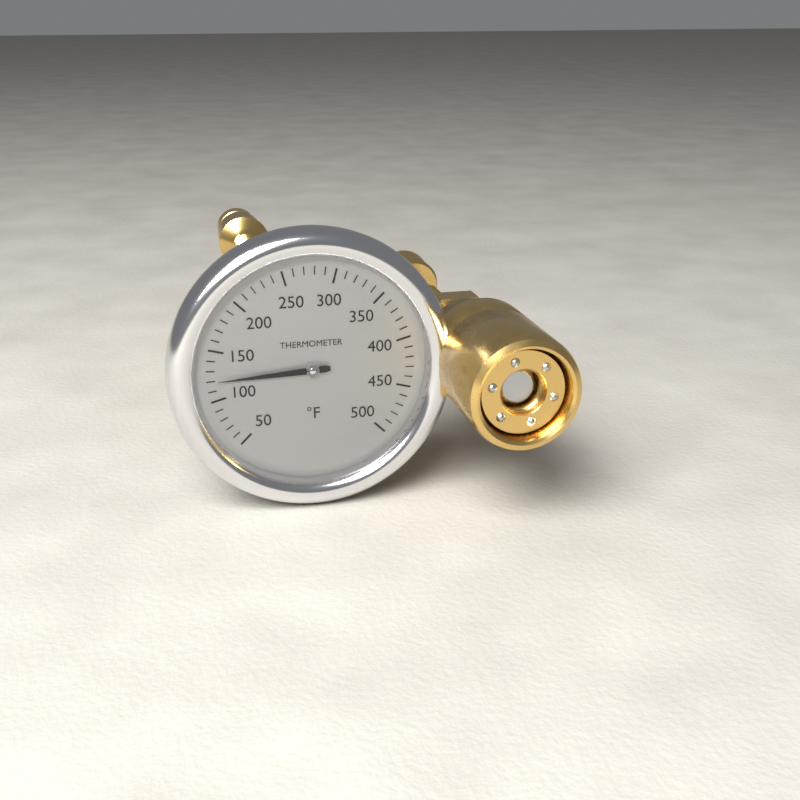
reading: 120 °F
